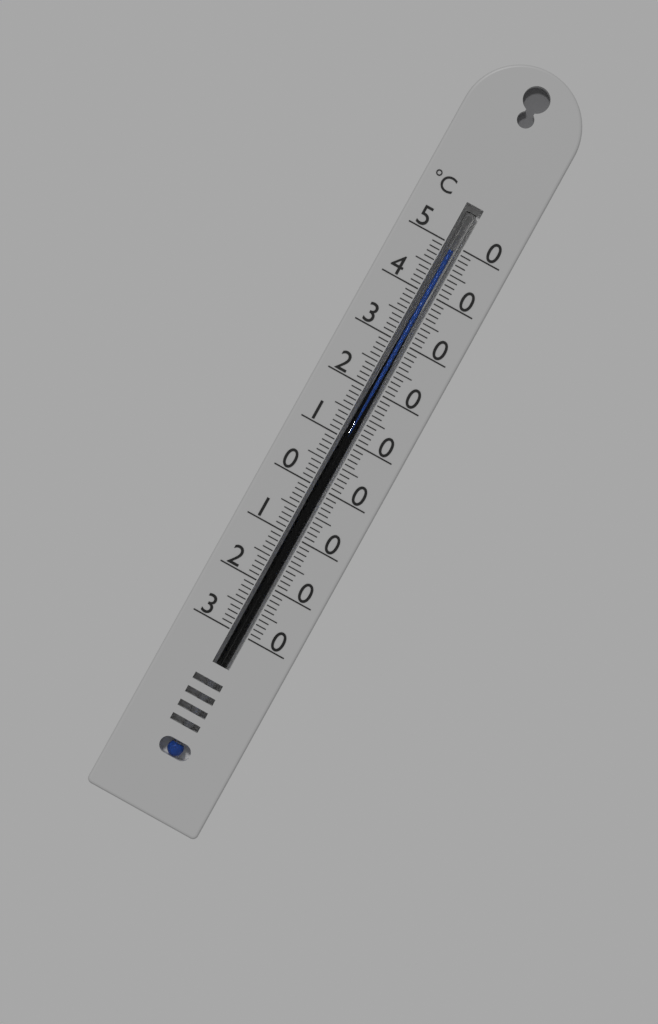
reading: 49 °C
